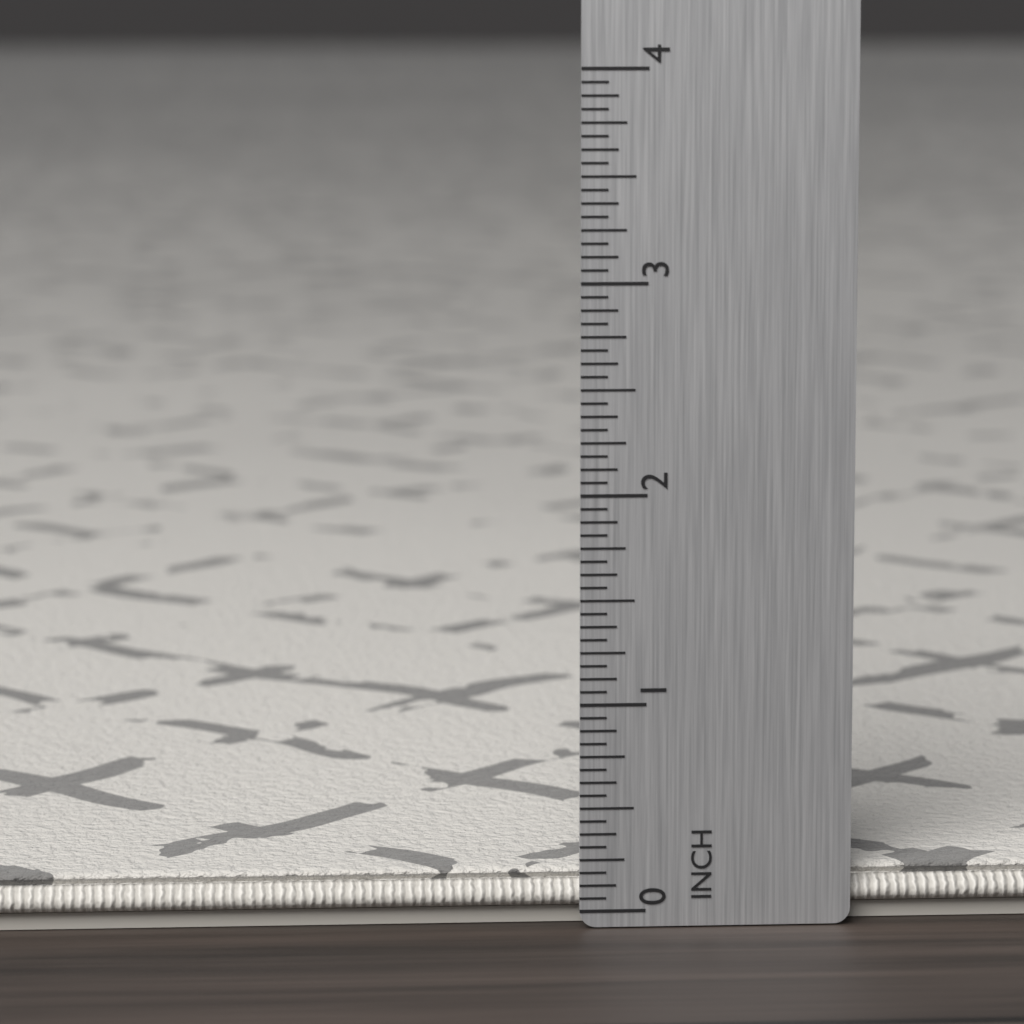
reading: 0.1875 in
